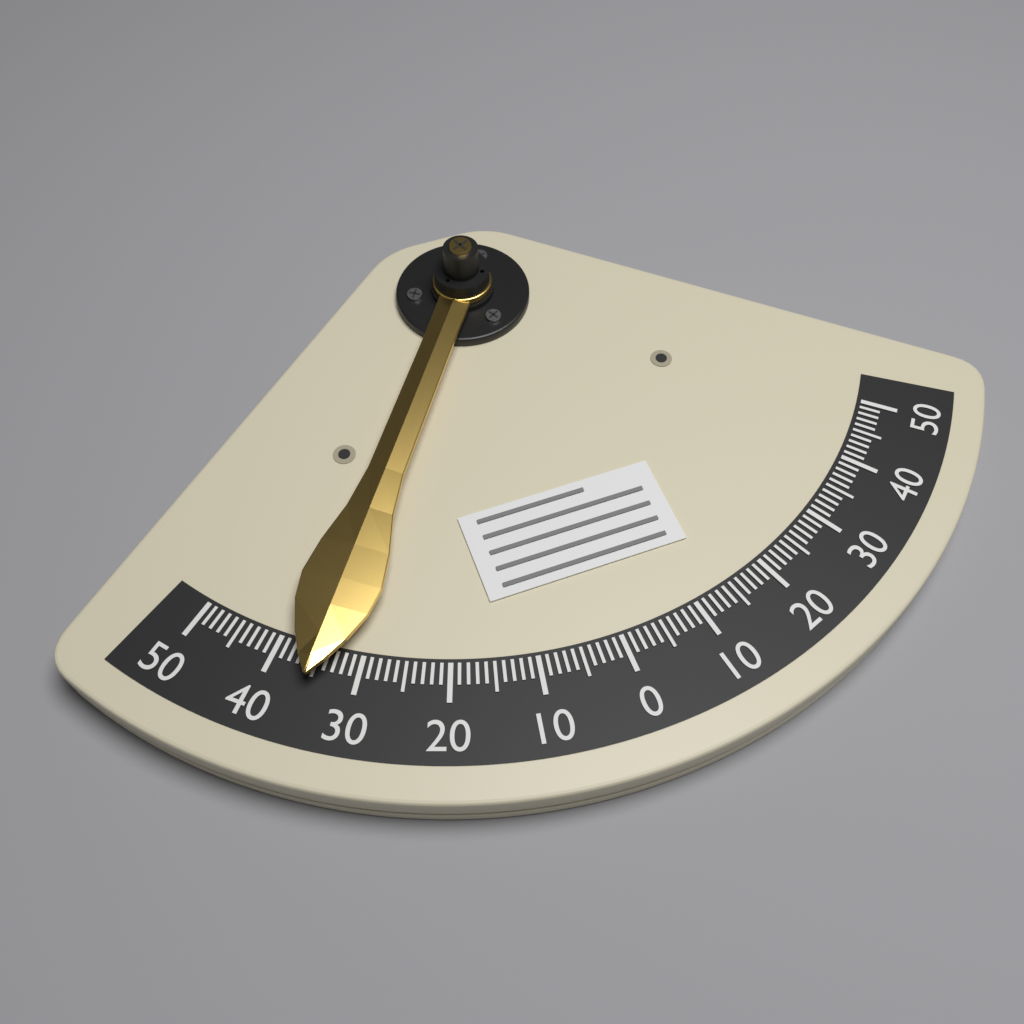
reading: 35 (no unit)
